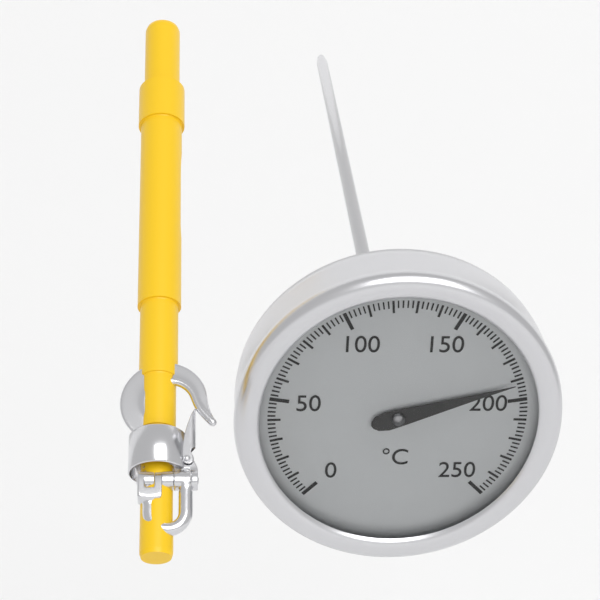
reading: 192 °C
